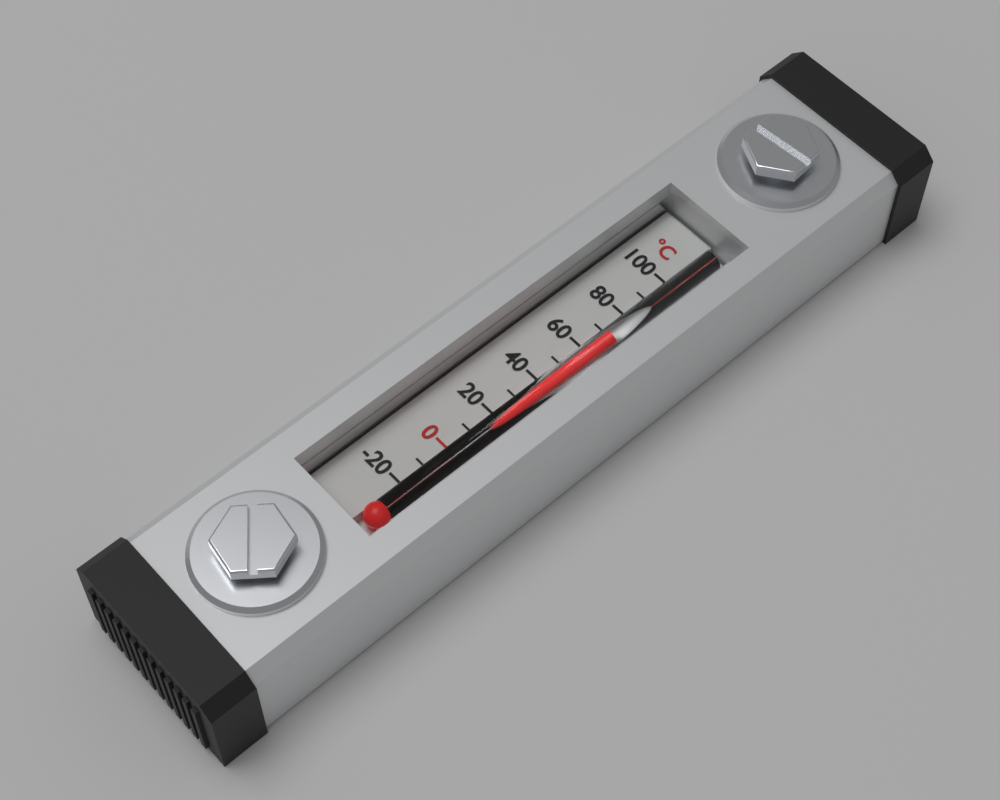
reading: 70 °C
